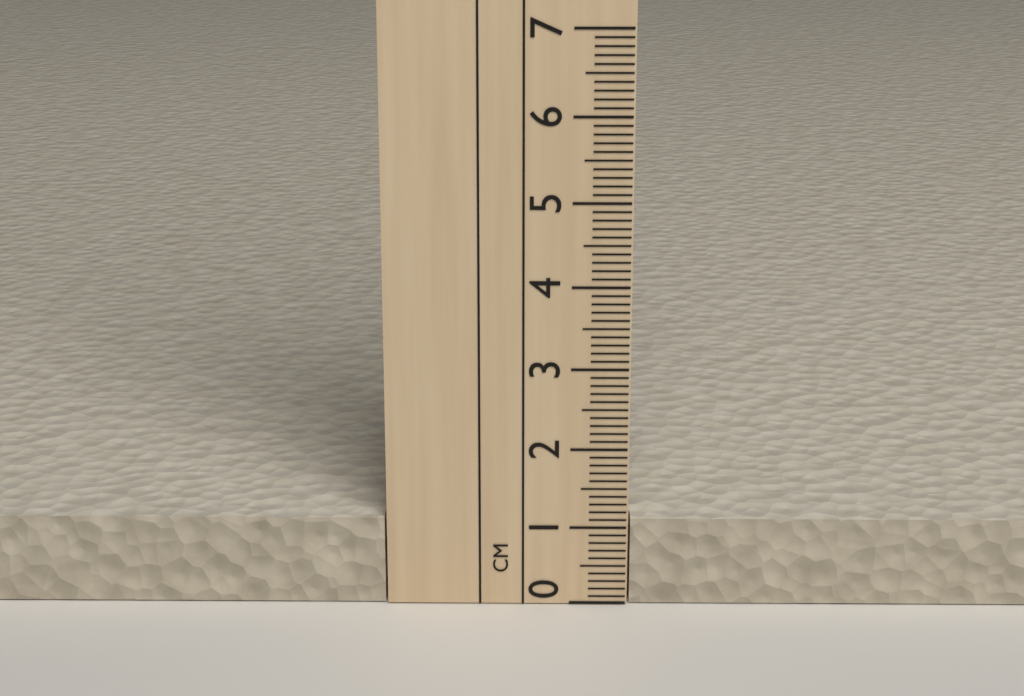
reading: 1.1 cm
